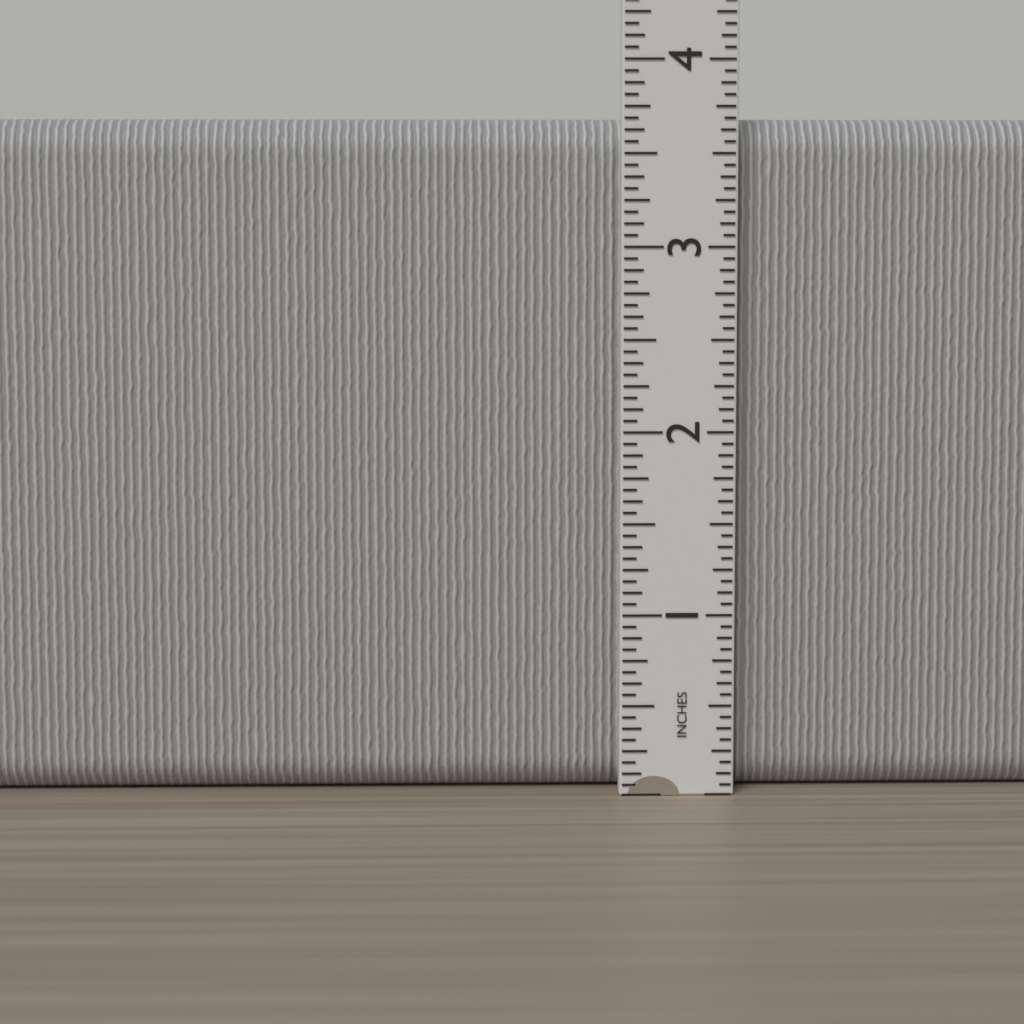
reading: 3.6875 in
